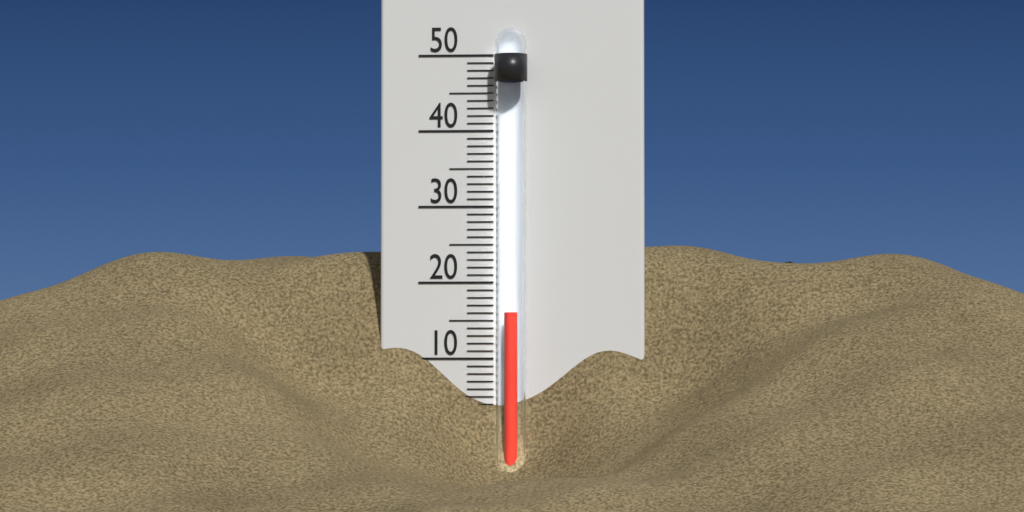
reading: 16 °C
